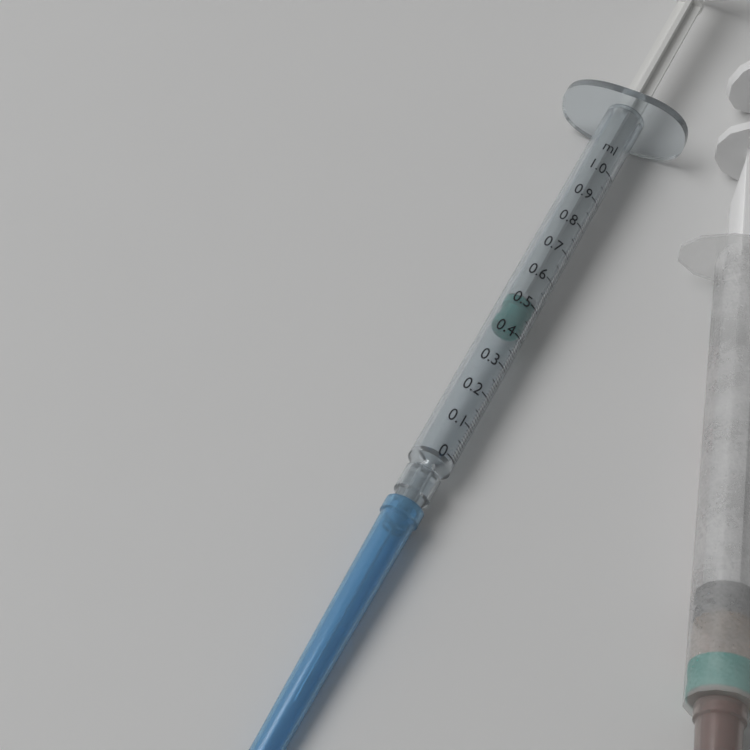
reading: 0.42 ml
